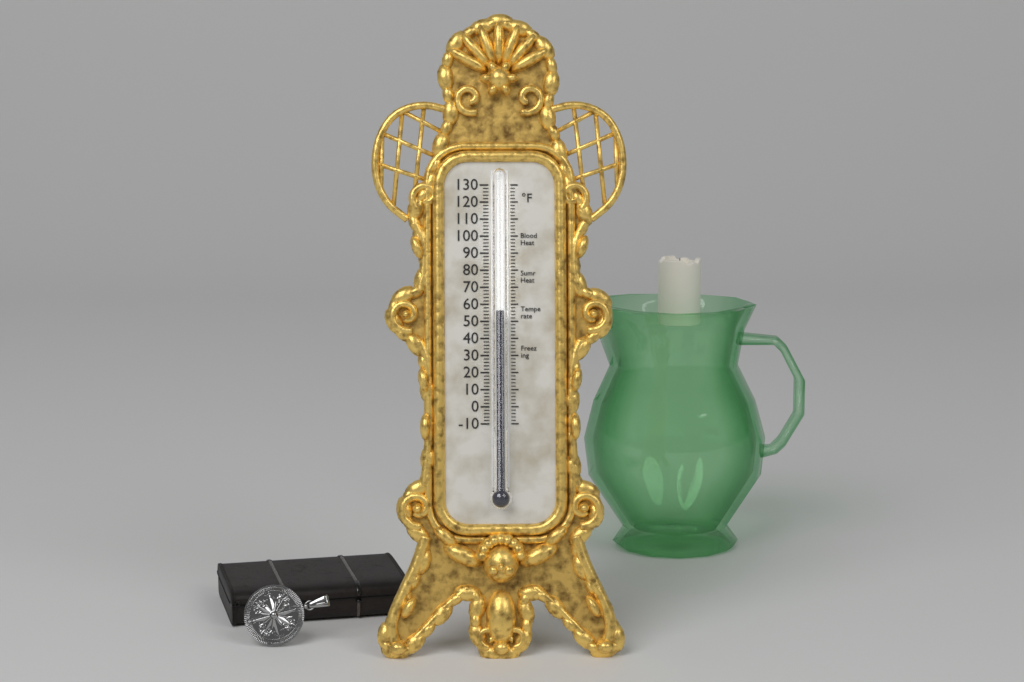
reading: 56 °F
